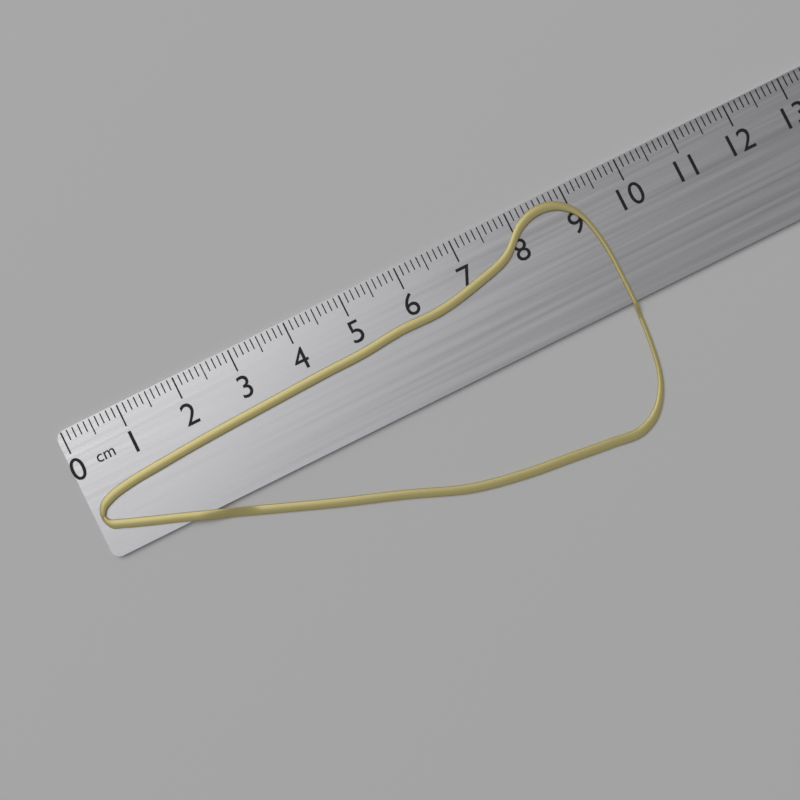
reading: 9.3 cm
